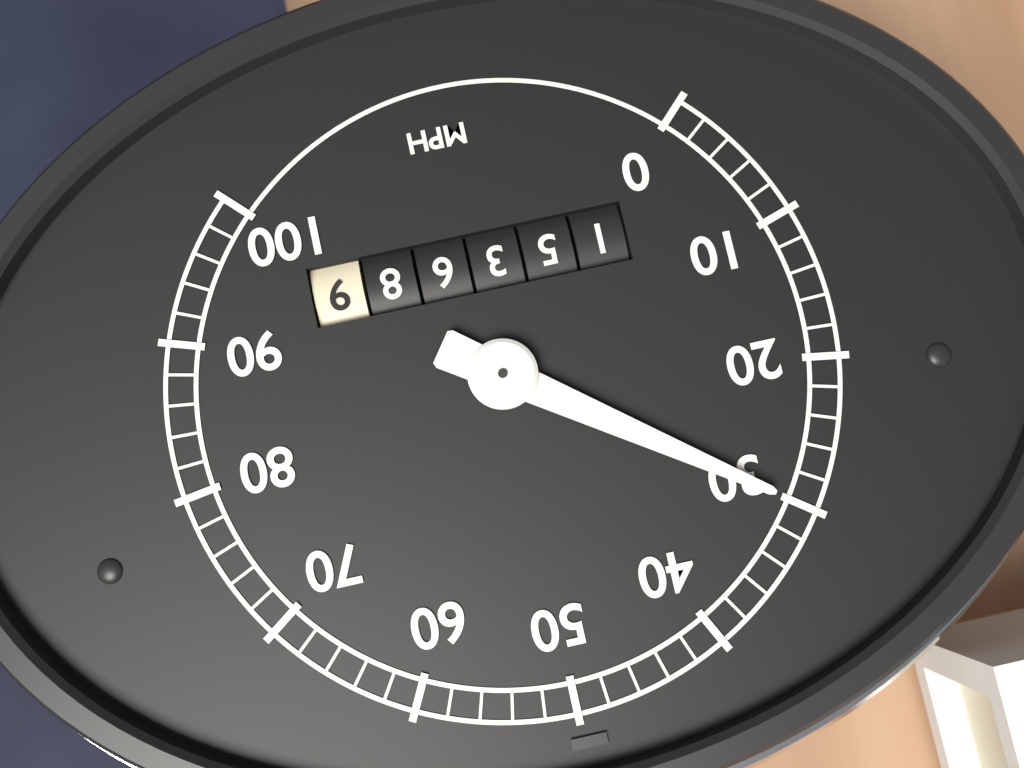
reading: 30 mph
